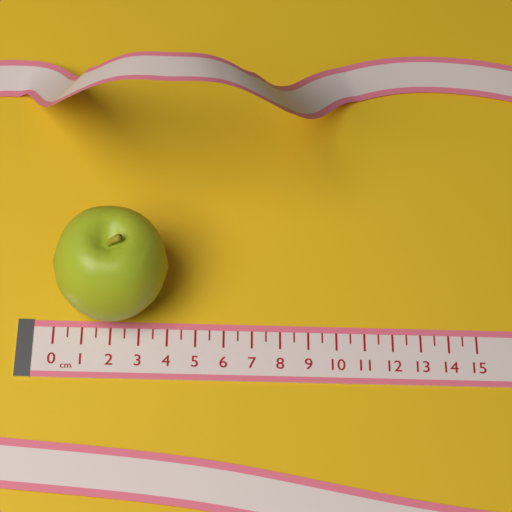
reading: 4.0 cm
